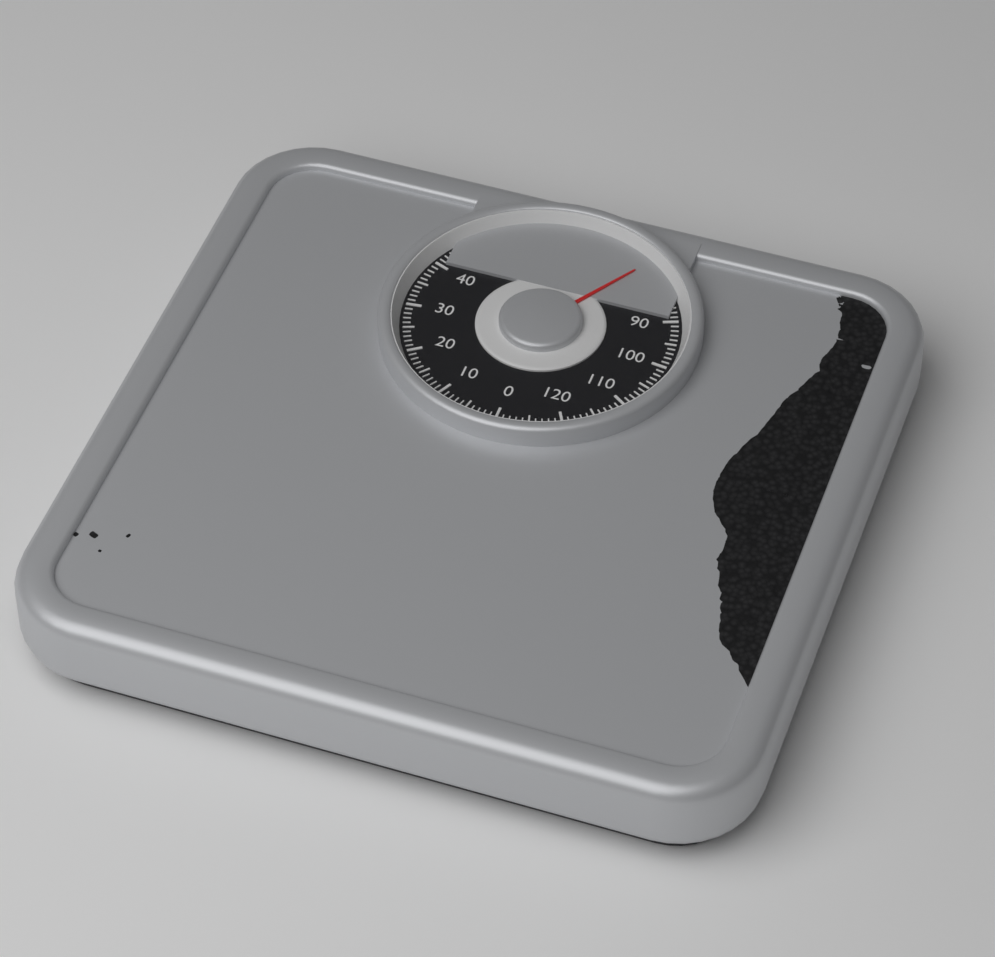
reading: 77 kg
